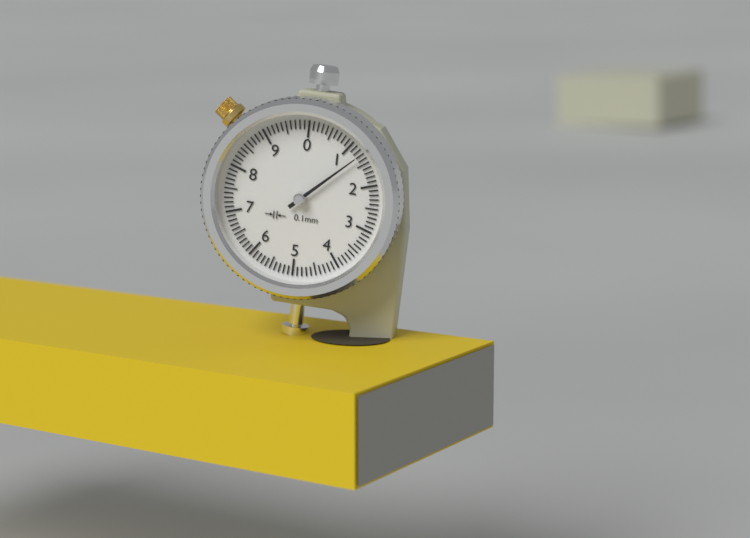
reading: 1.3 mm
